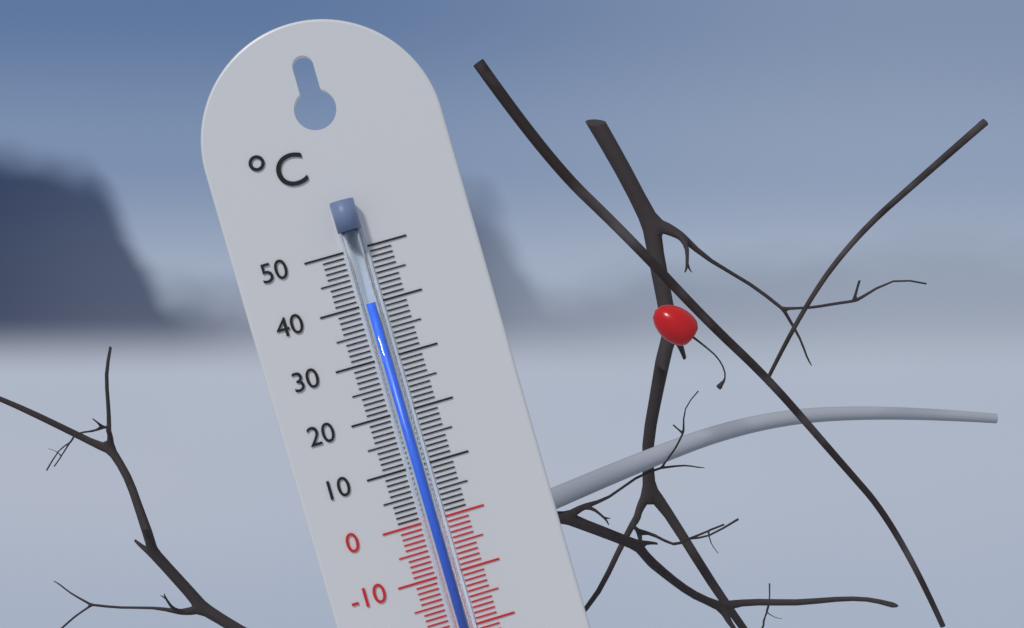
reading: 40 °C
